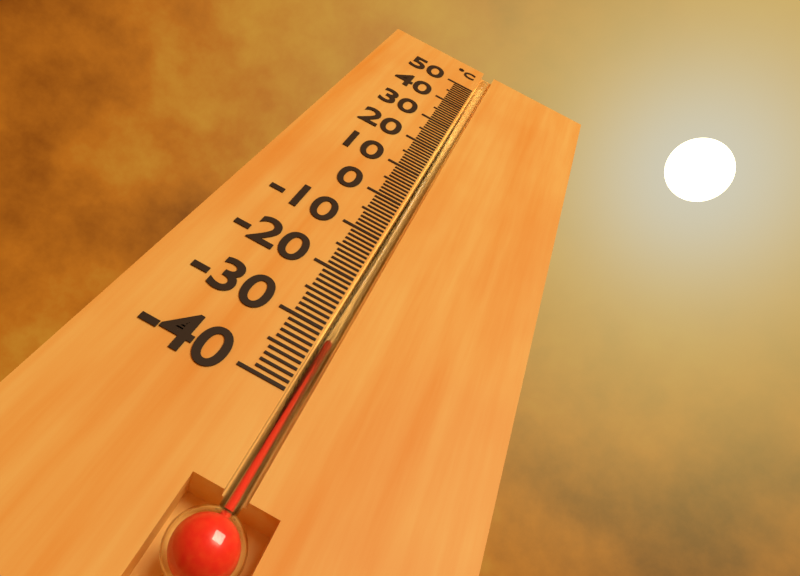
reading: -31 °C
